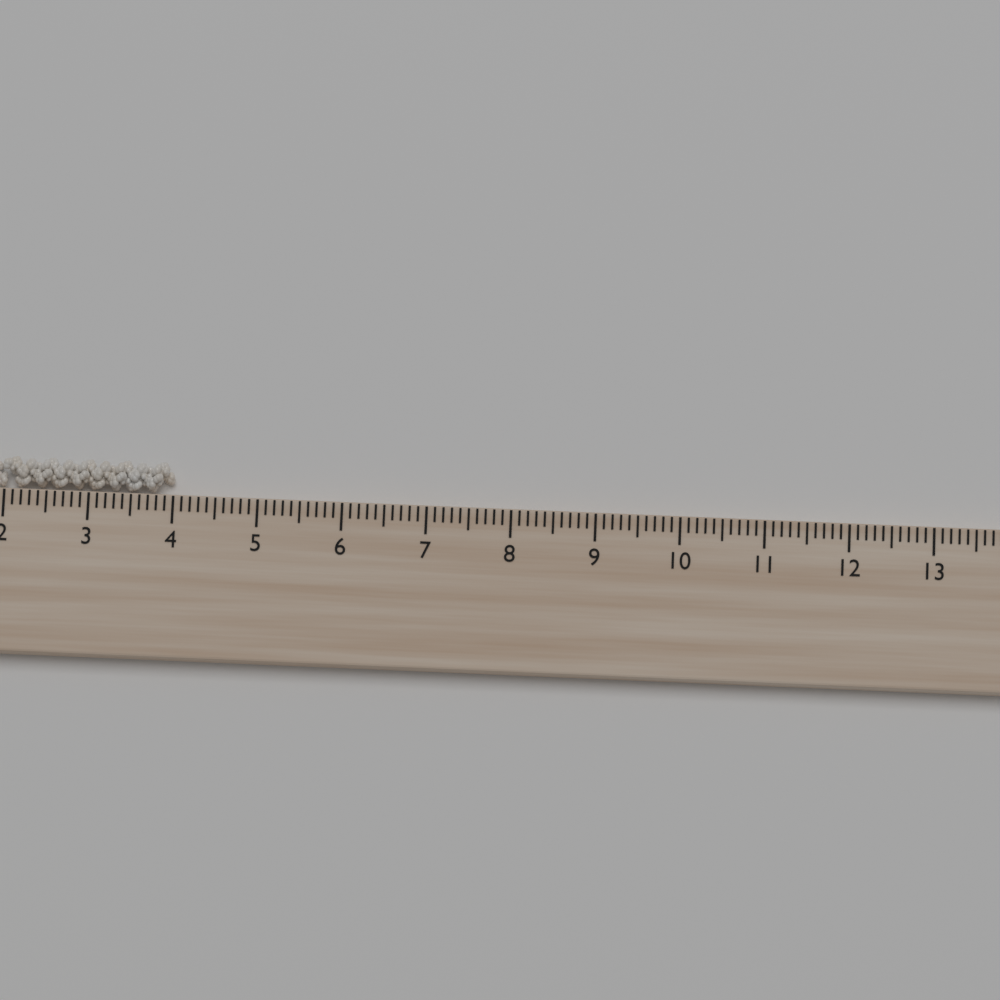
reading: 4.0 cm
